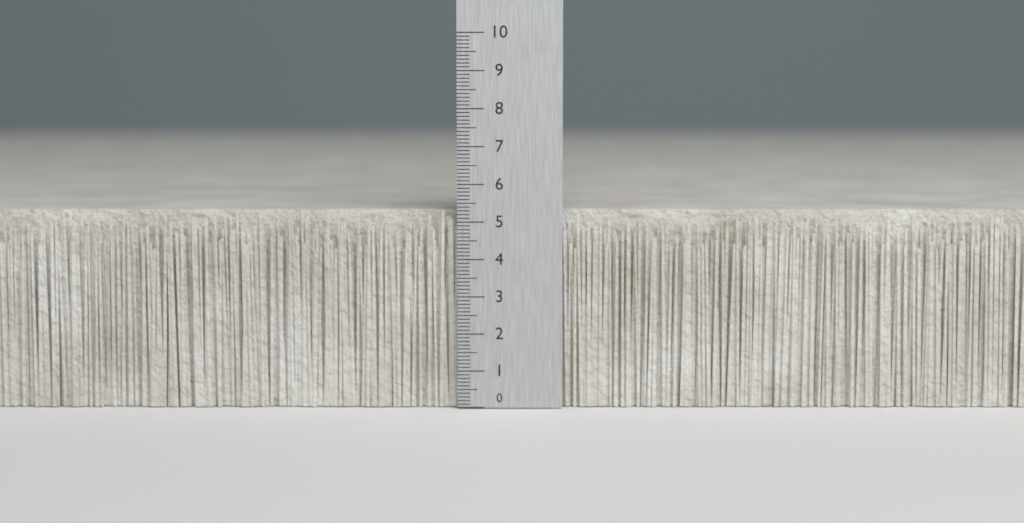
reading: 5.3 (no unit)
